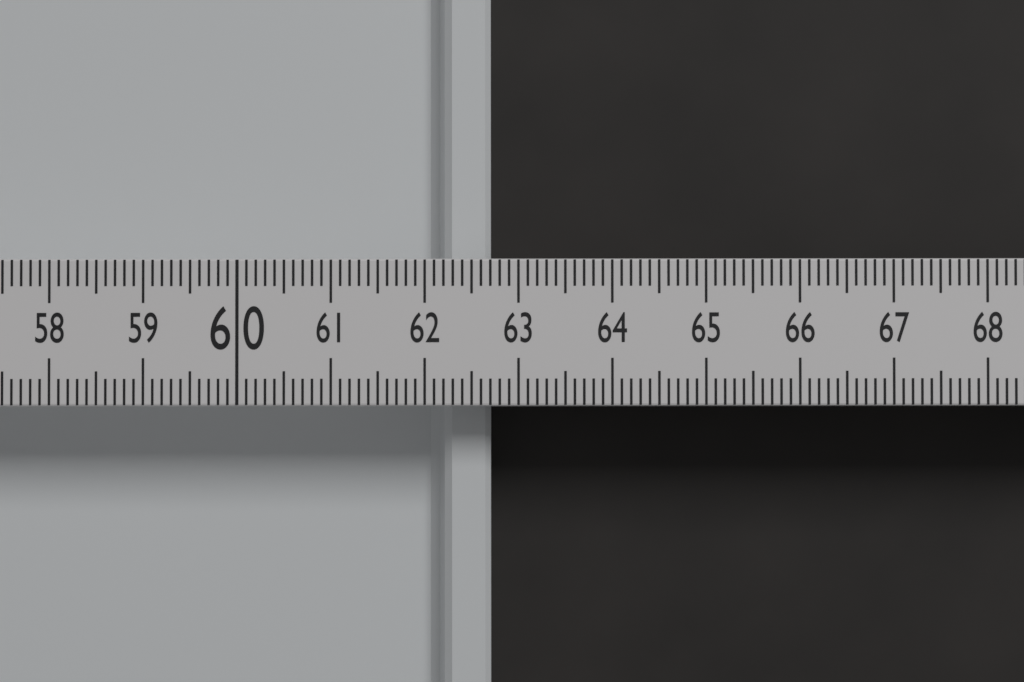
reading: 62.7 (no unit)
